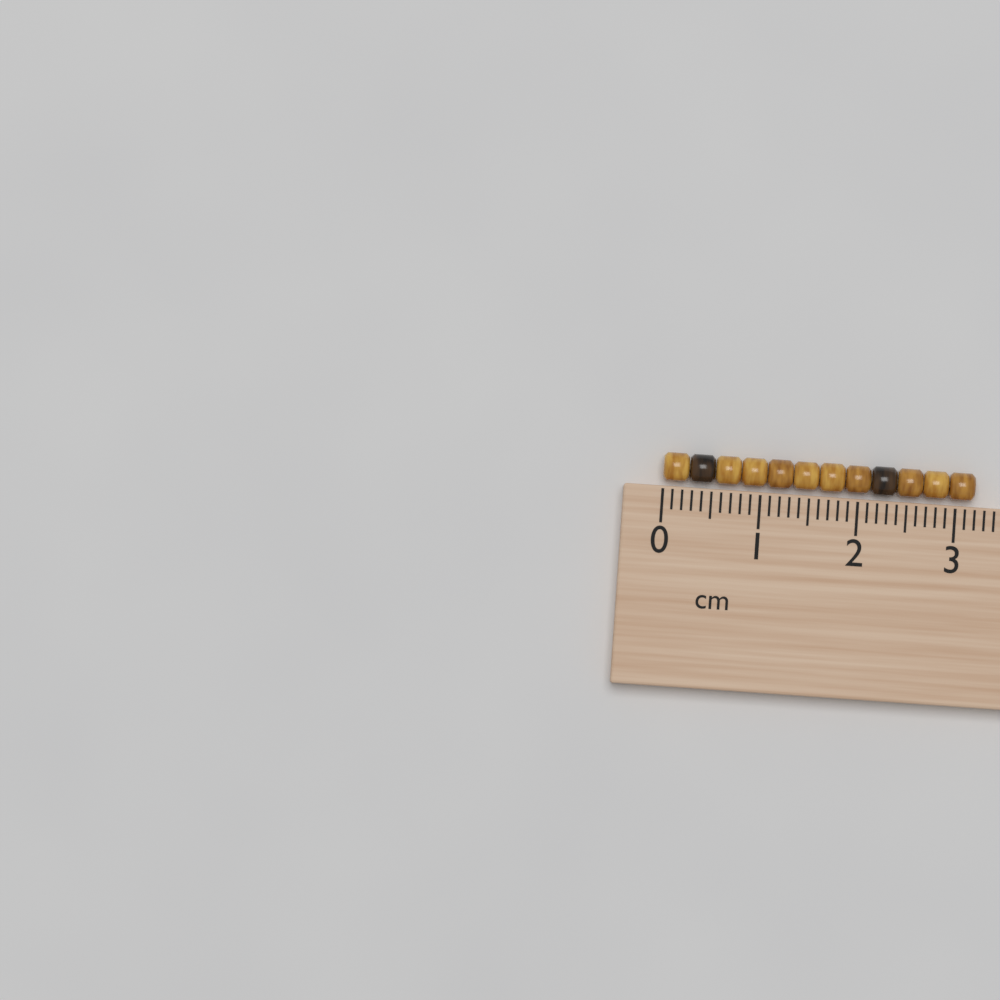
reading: 3.2 cm
